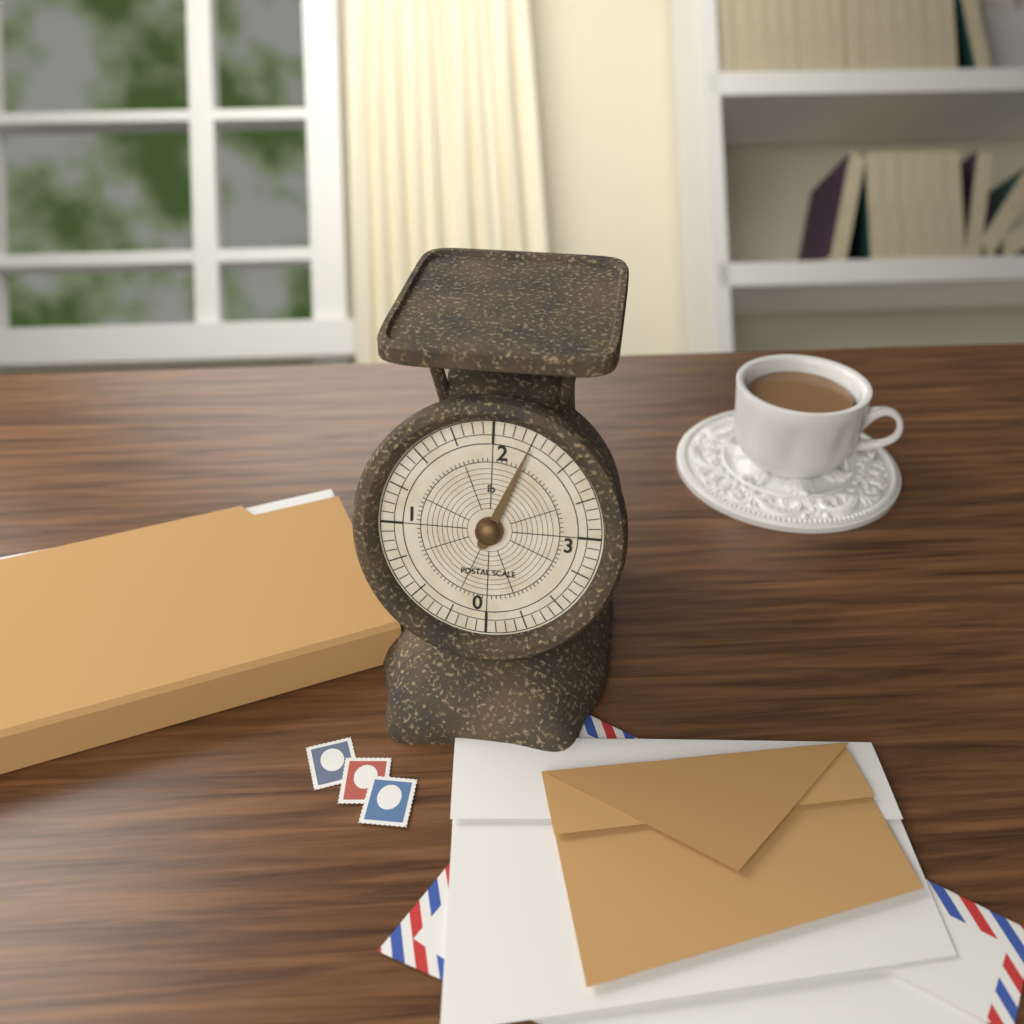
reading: 2.2500 lb
